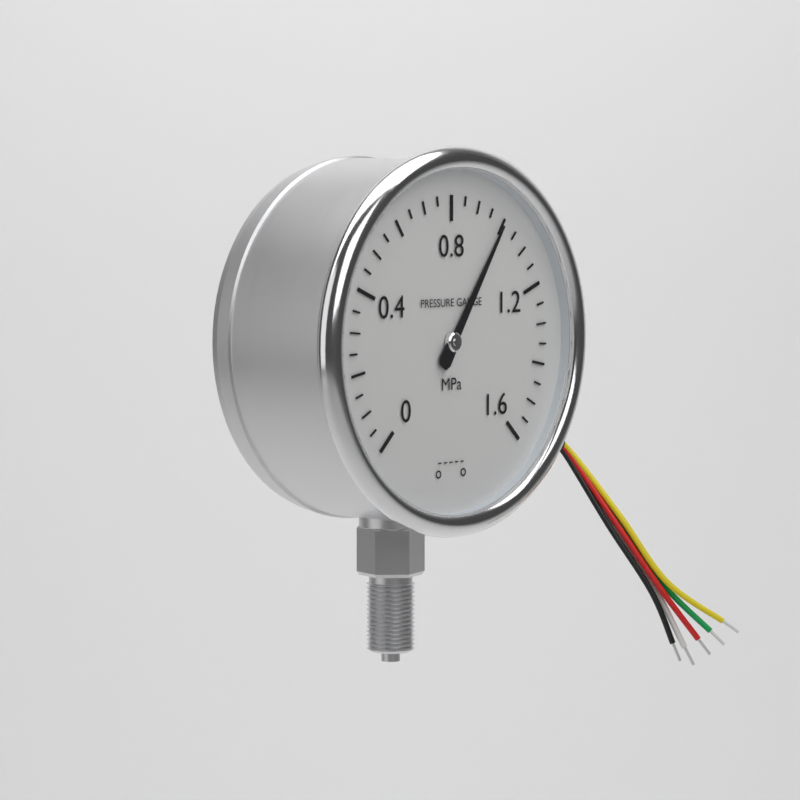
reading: 1.00 MPa
